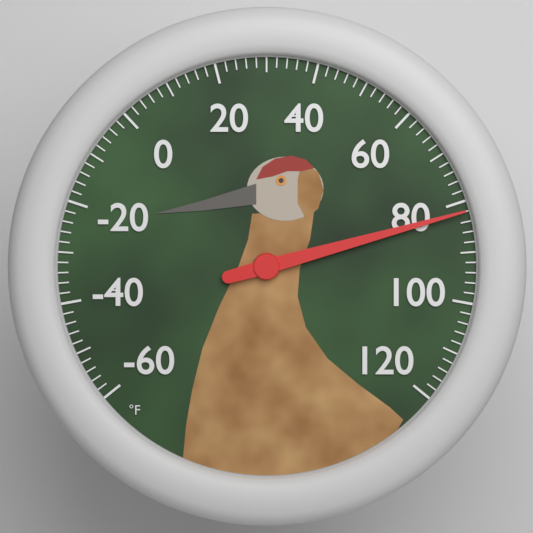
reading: 82 °F
